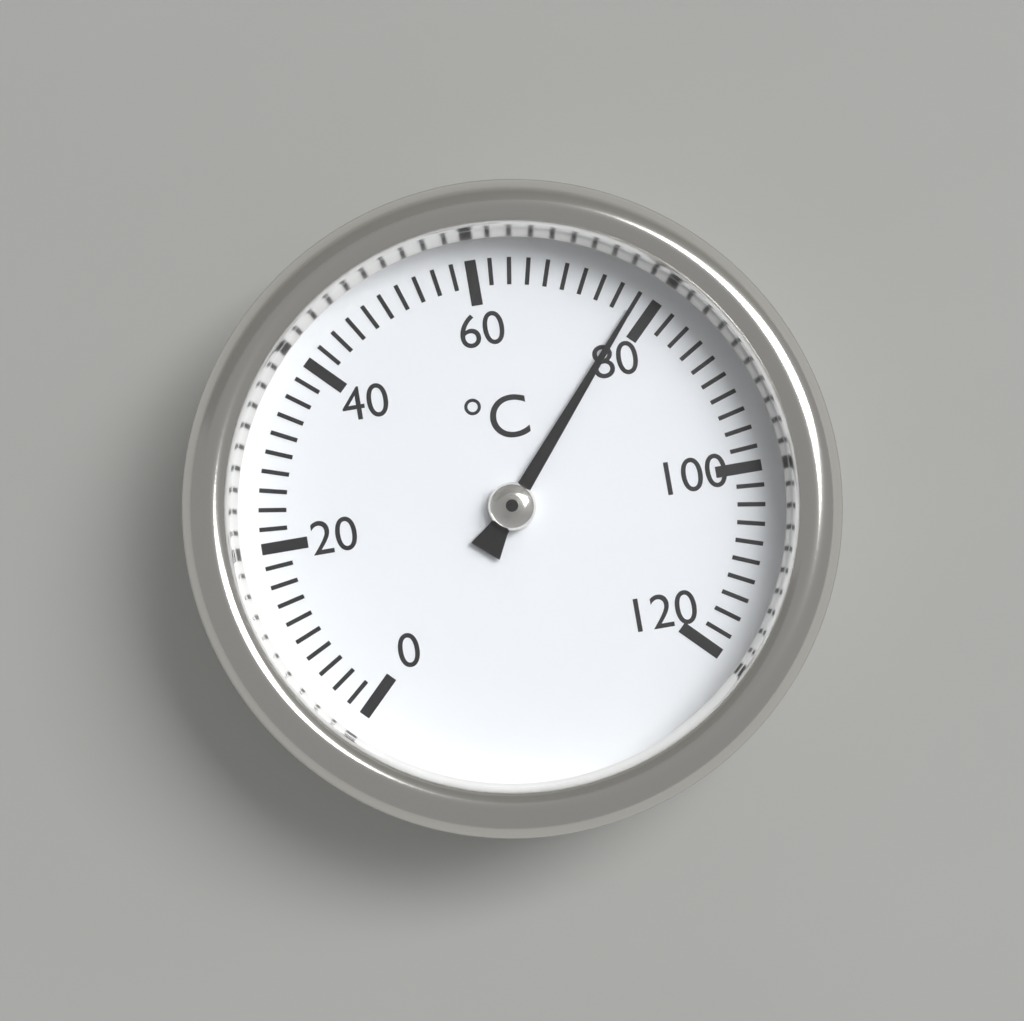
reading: 78 °C
